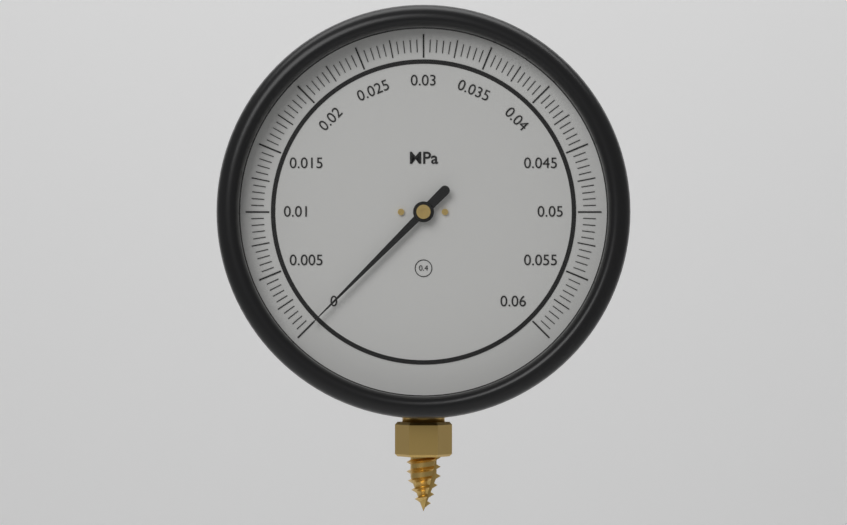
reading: 0.0000 MPa
